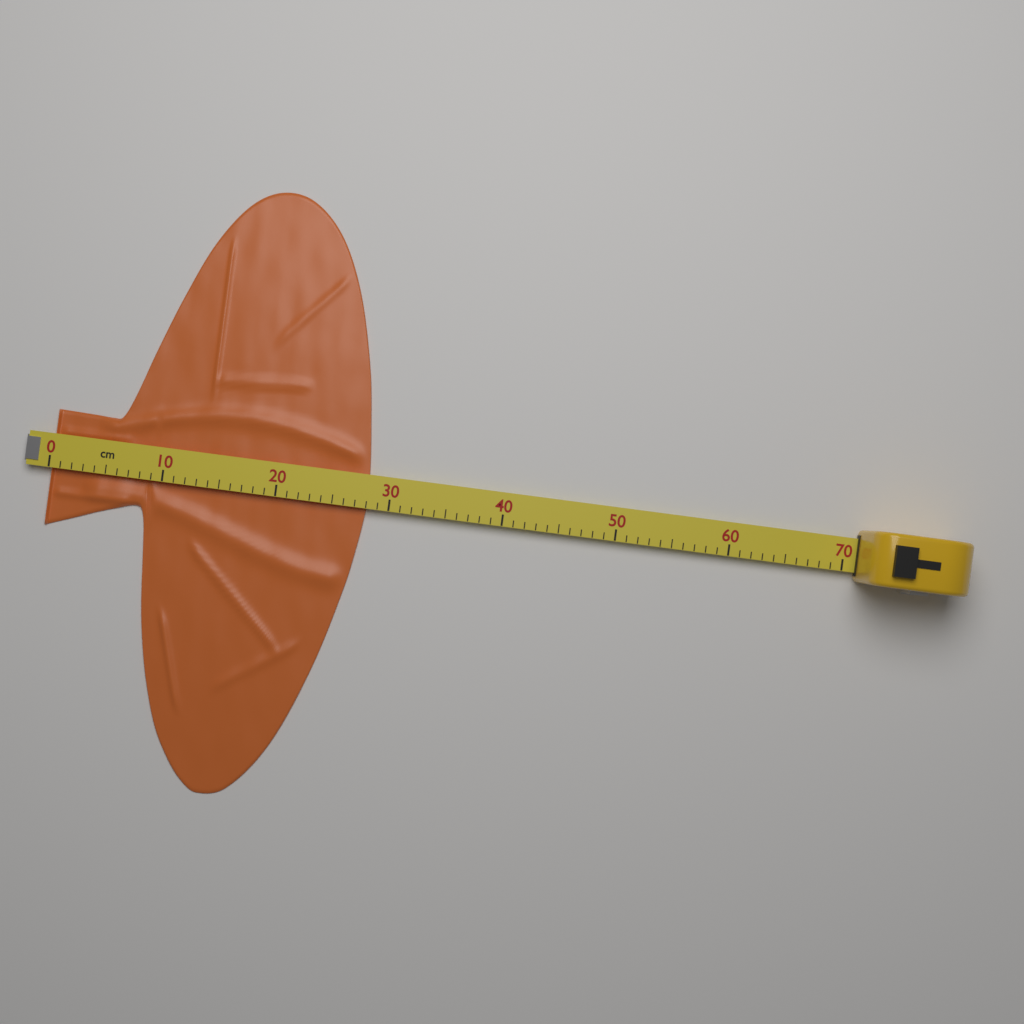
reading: 28 cm
